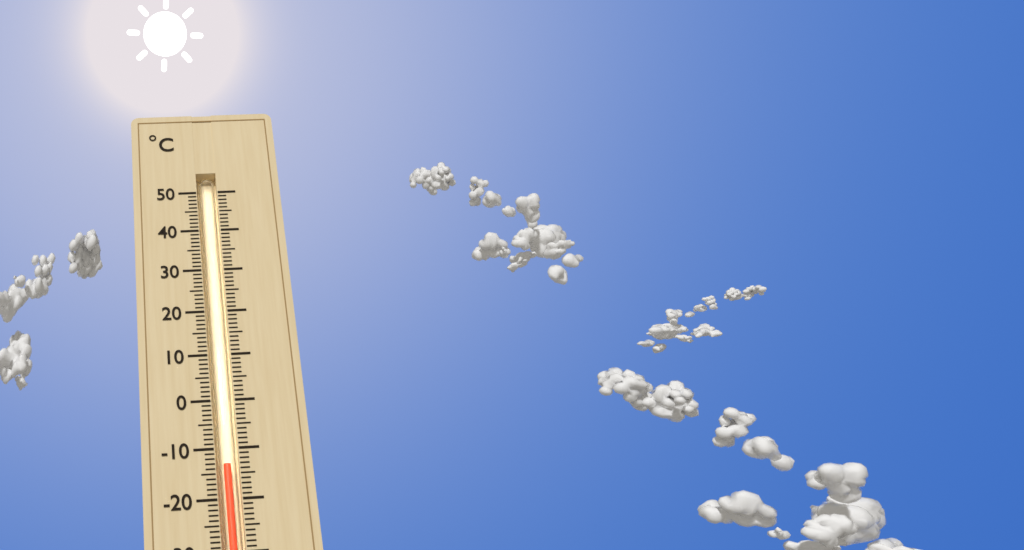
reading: -13 °C
